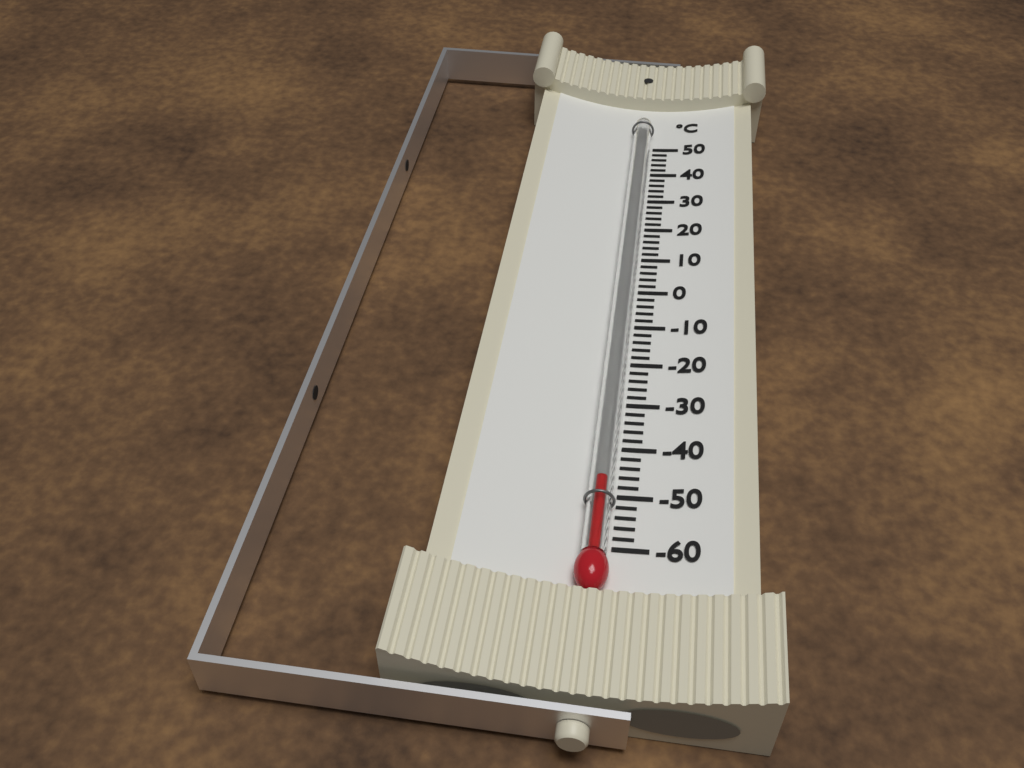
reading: -48 °C
